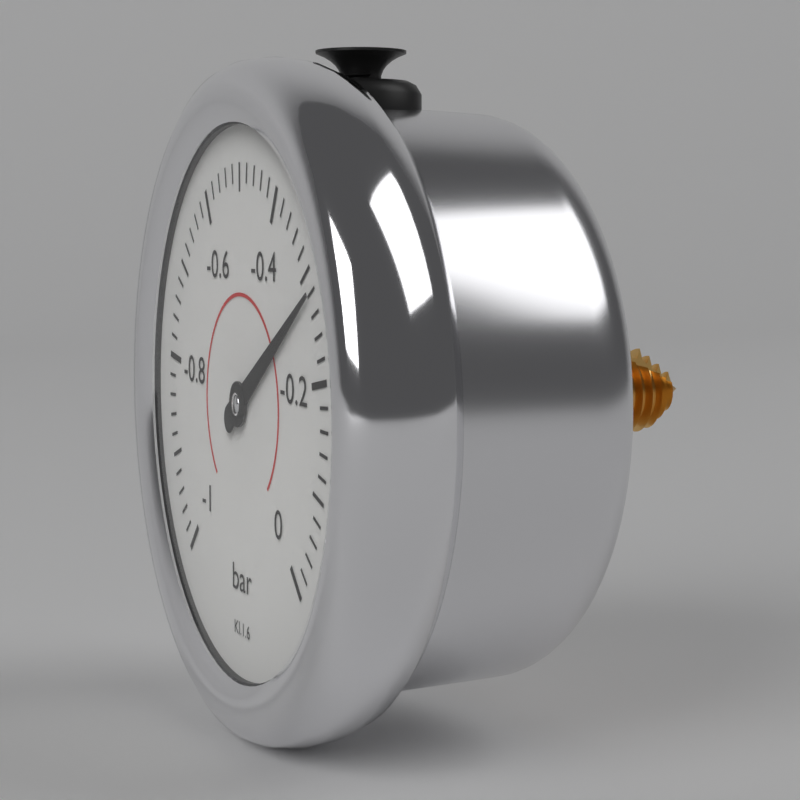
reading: -0.28 bar
